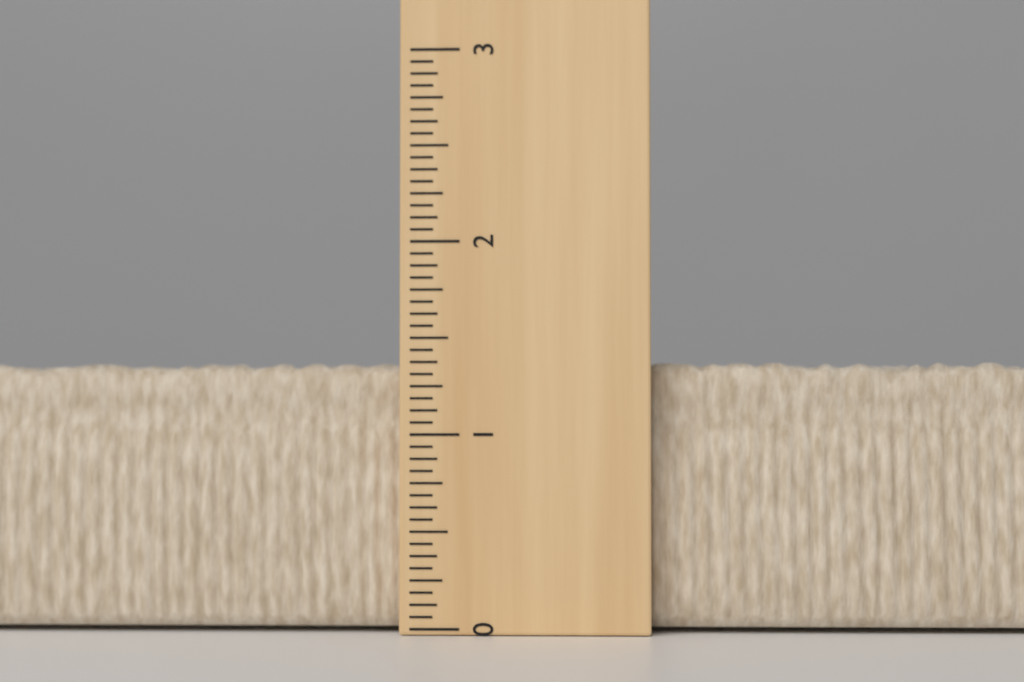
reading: 1.3750 (no unit)
